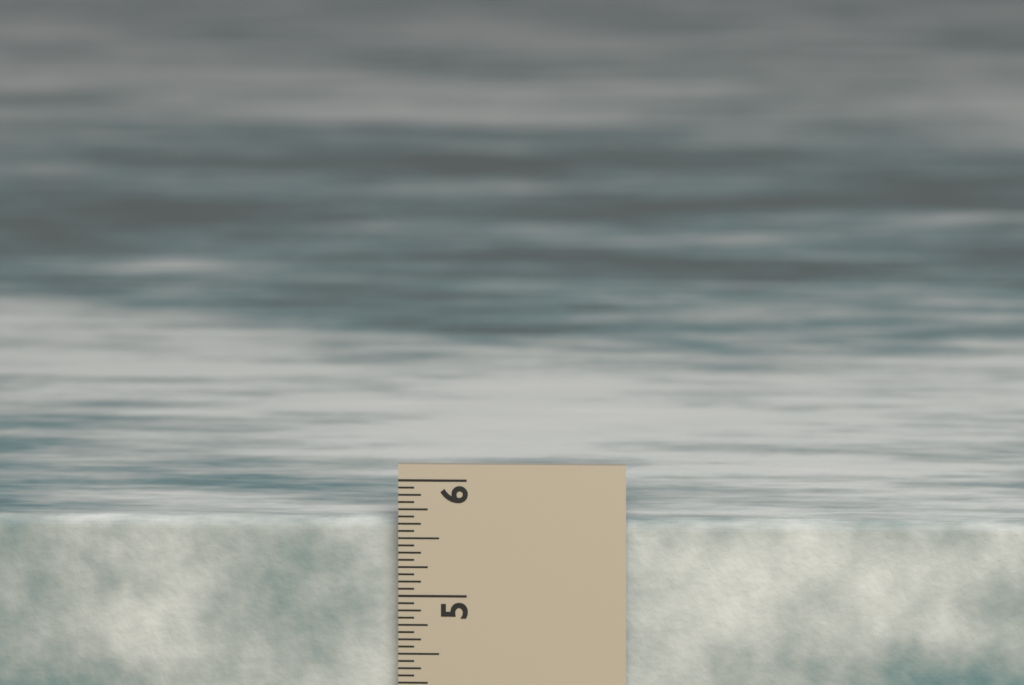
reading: 5.6250 in
